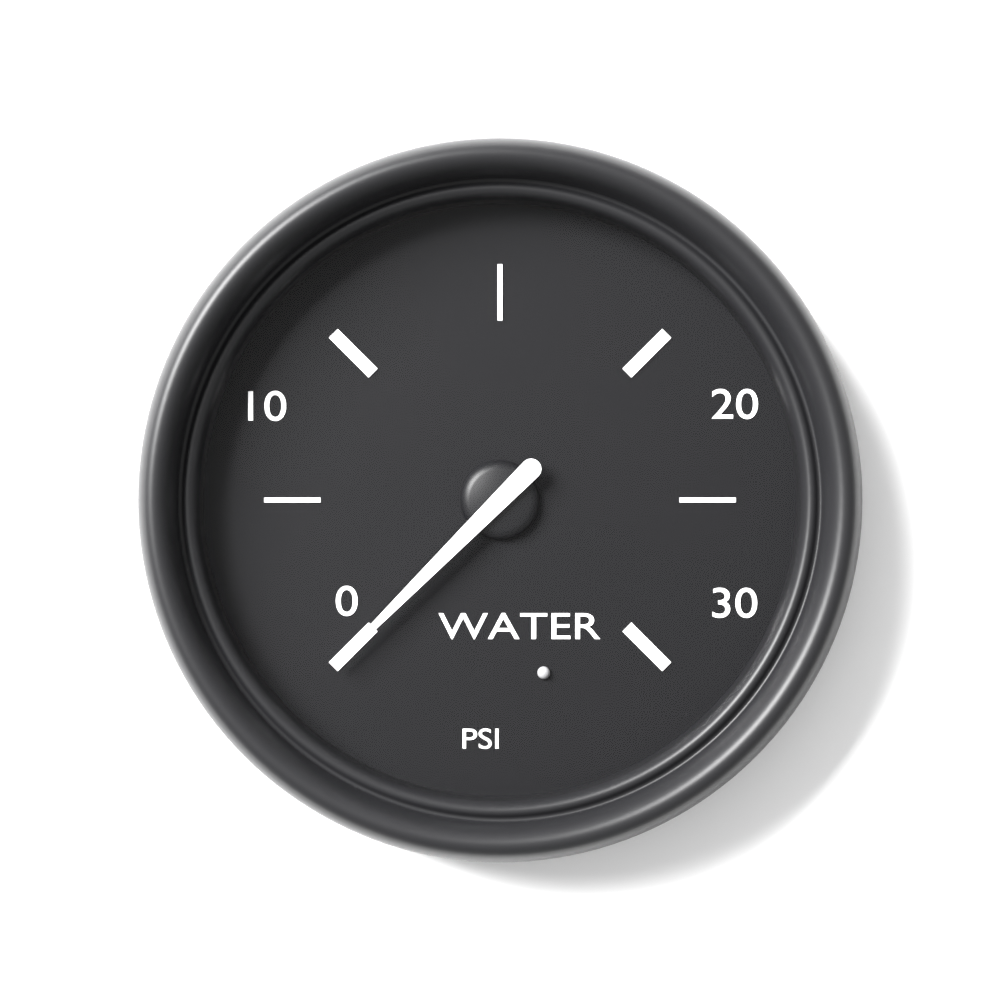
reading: 0 psi
